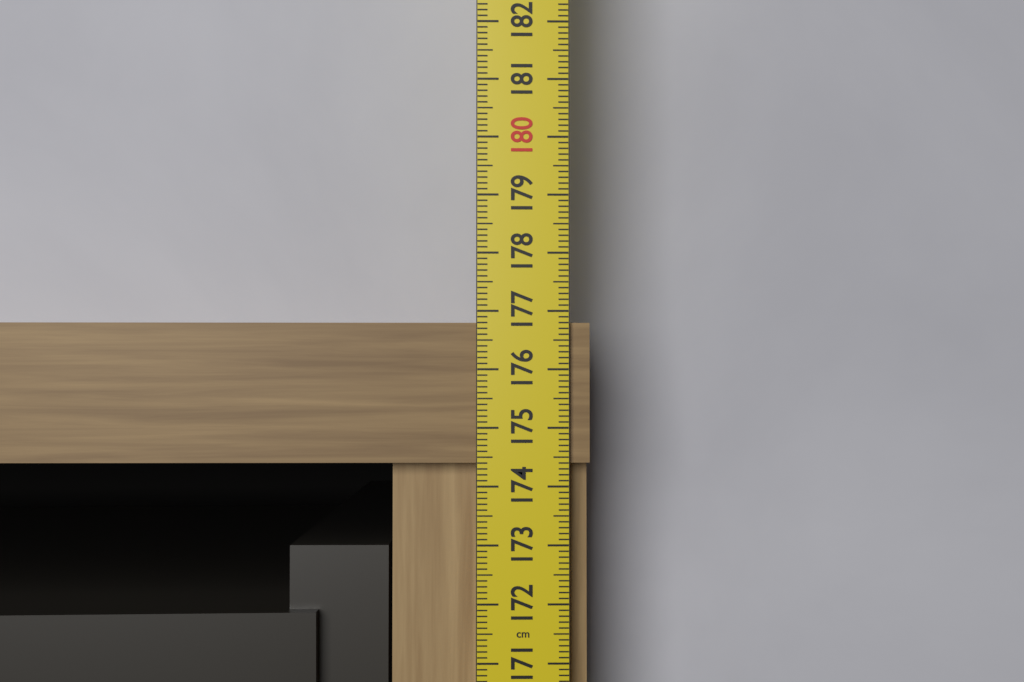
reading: 176.8 cm
